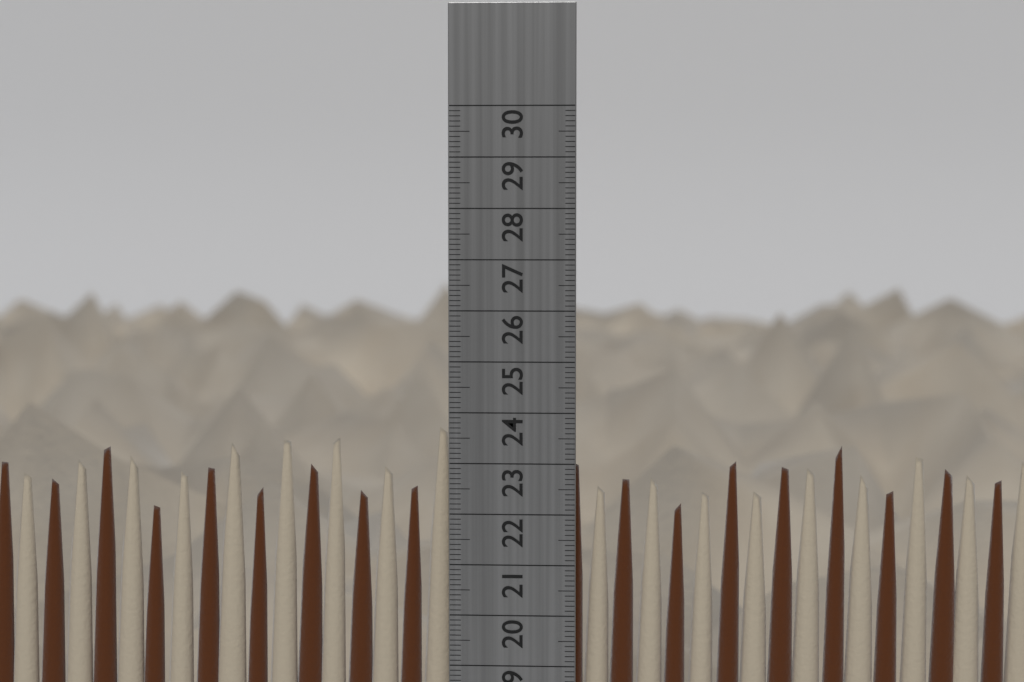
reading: 23.8 cm
